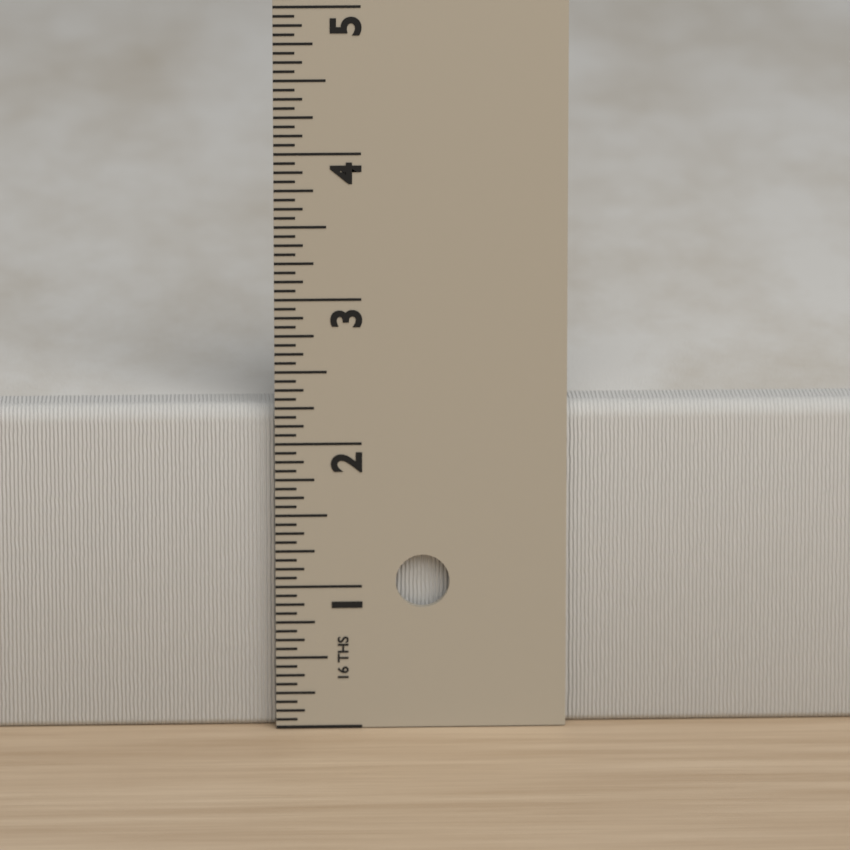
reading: 2.2500 in
